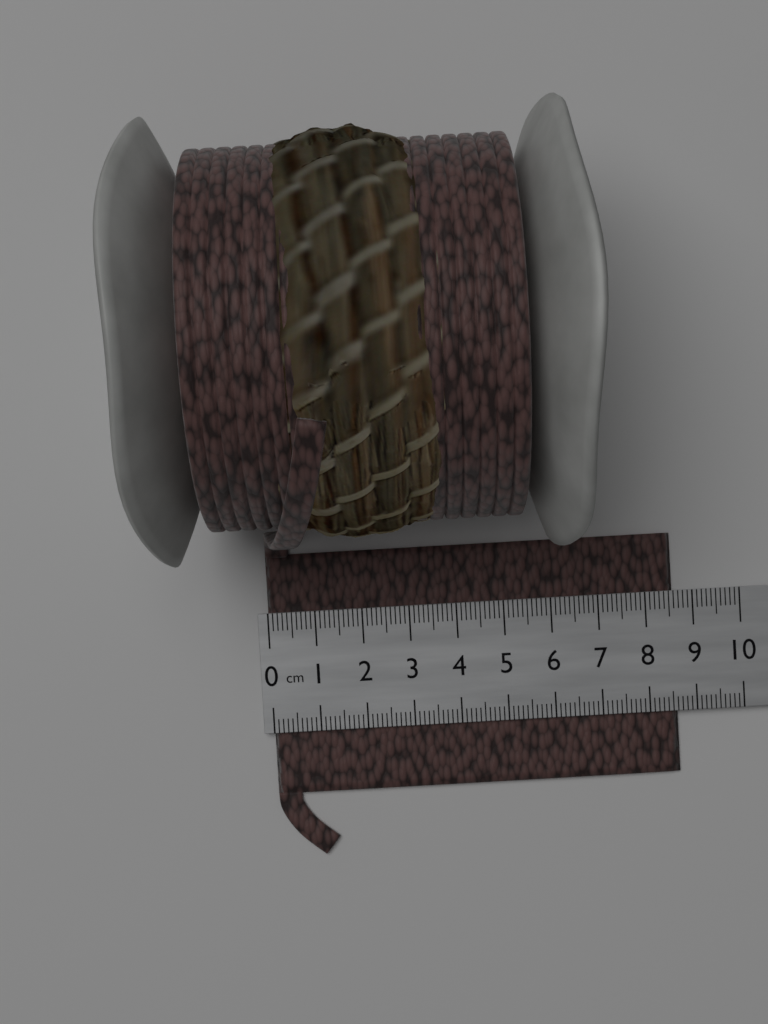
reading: 8.6 cm
